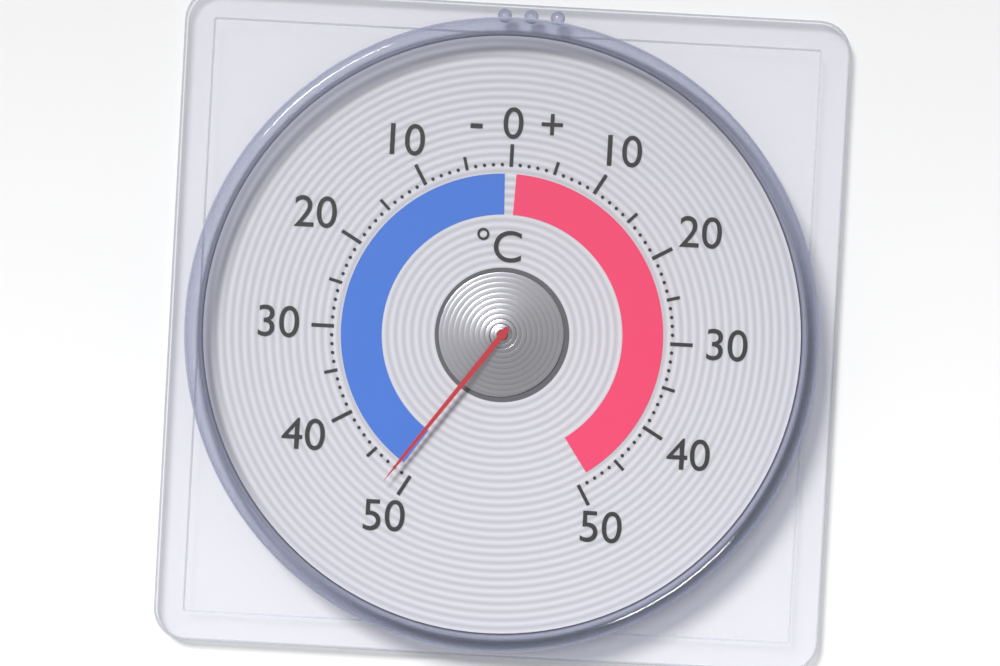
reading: -48 °C
